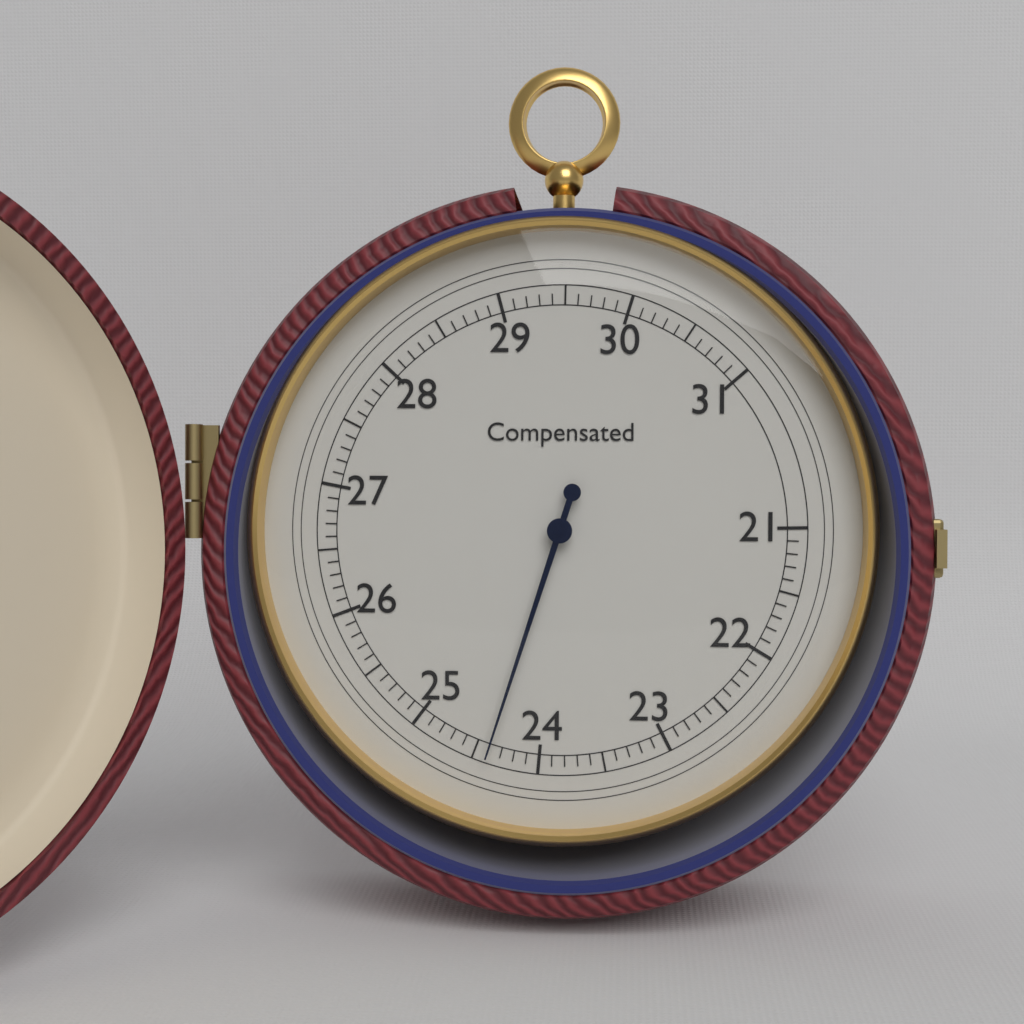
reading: 24.4 (no unit)
